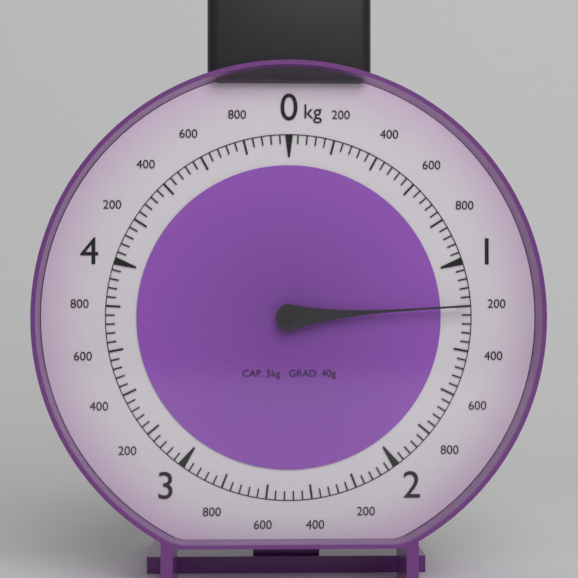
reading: 1.20 kg
